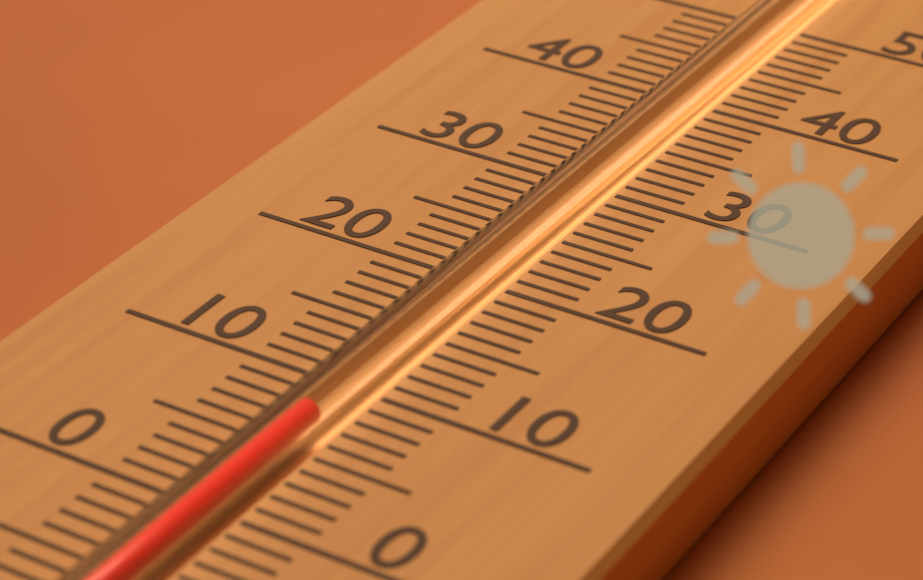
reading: 7 (no unit)
